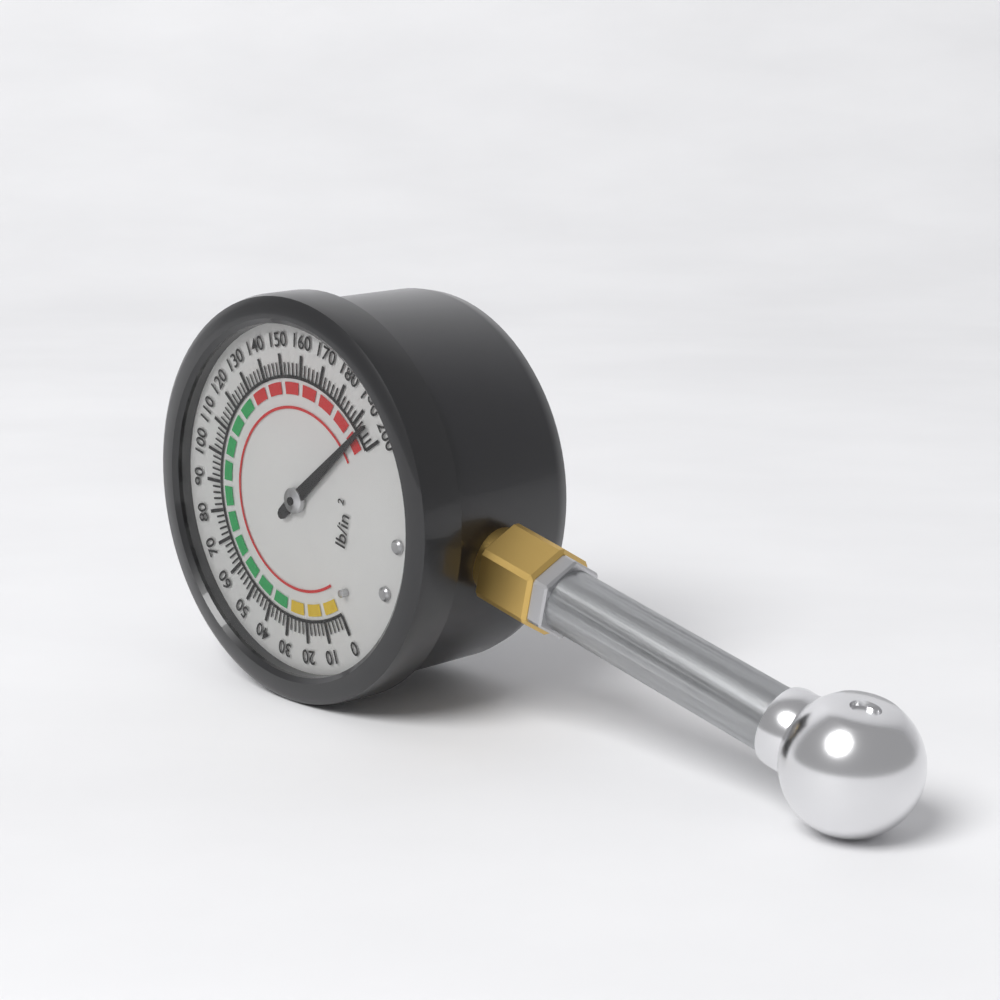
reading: 194 psi
